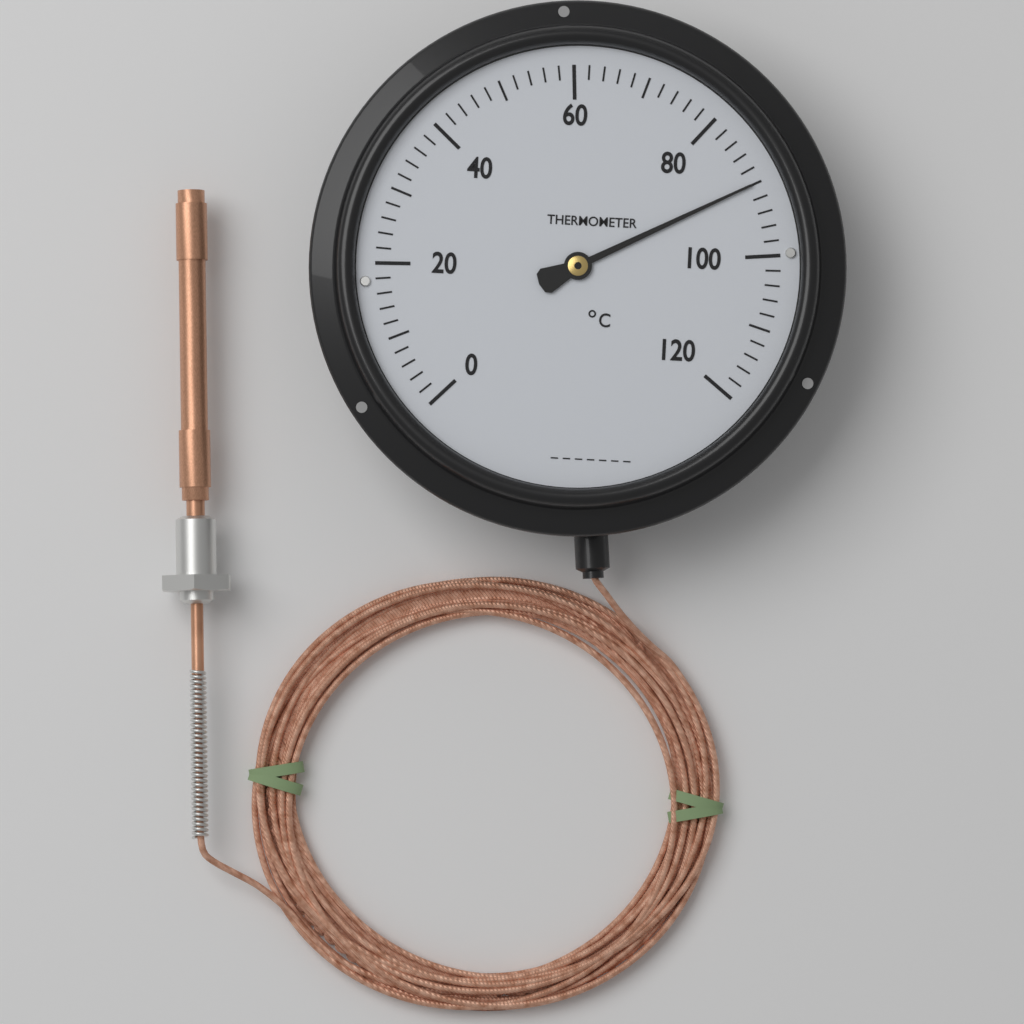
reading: 90 °C
